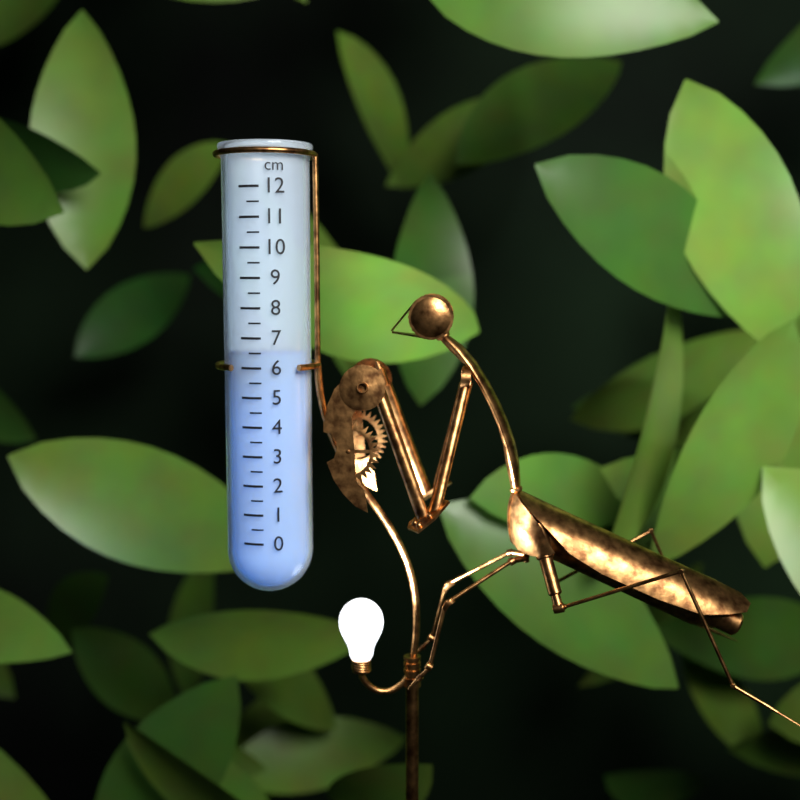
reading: 6.5 cm
